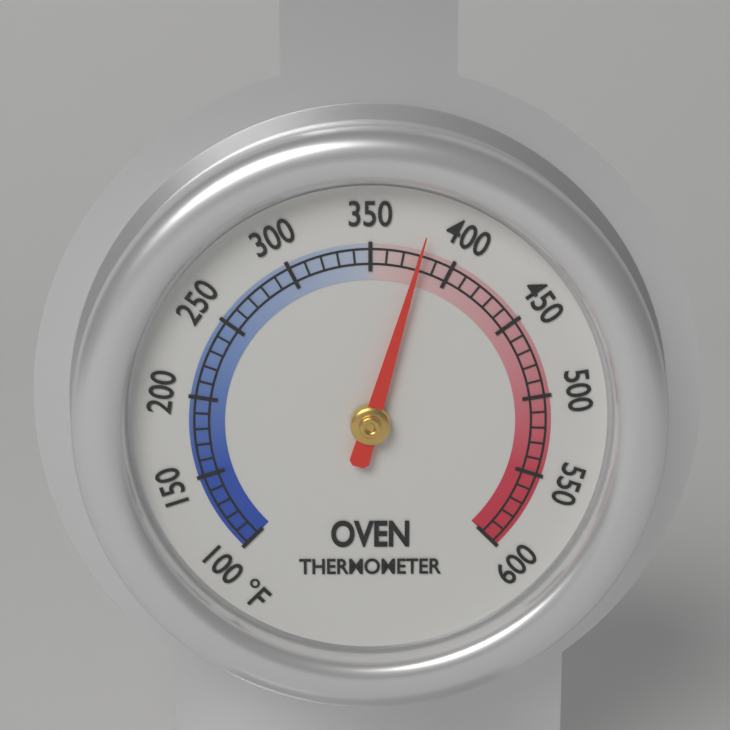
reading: 380 °F
